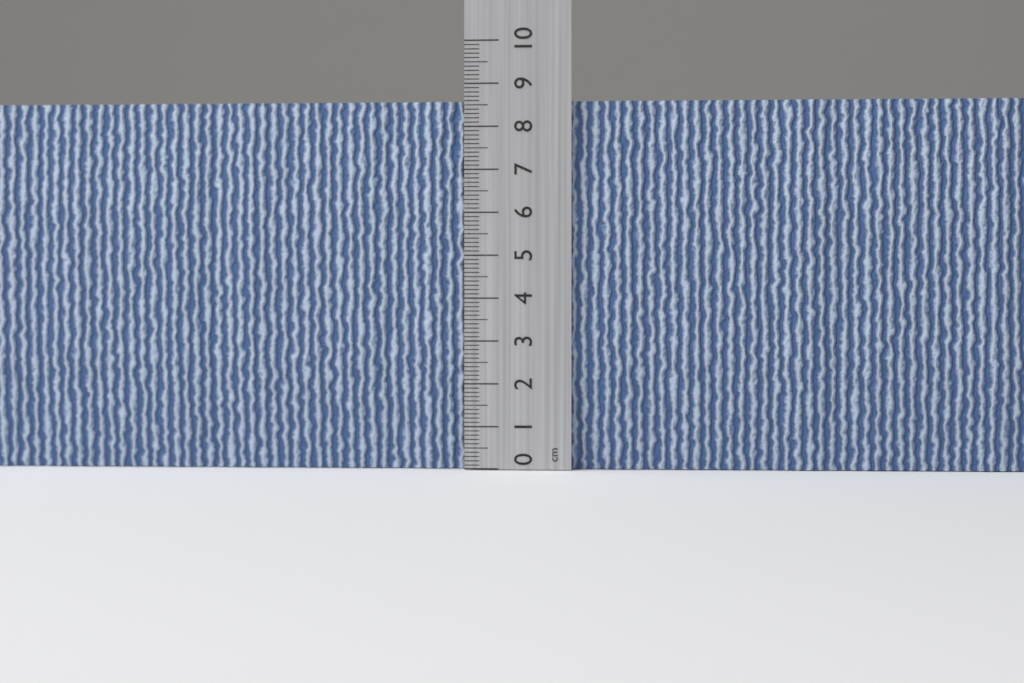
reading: 8.6 cm
